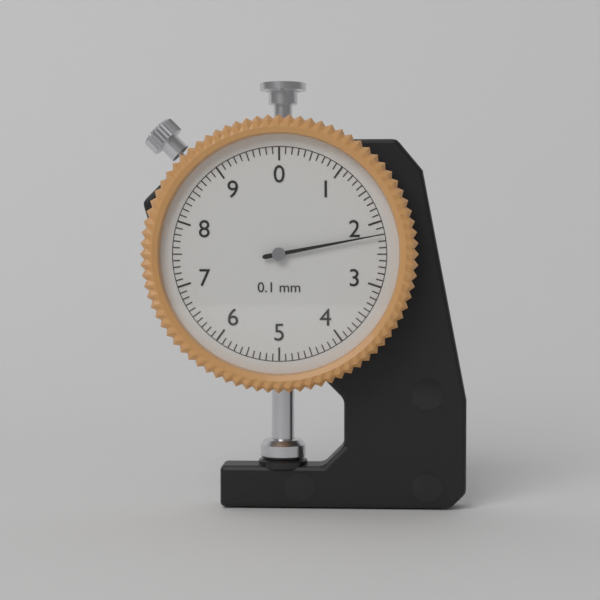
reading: 2.2 mm
